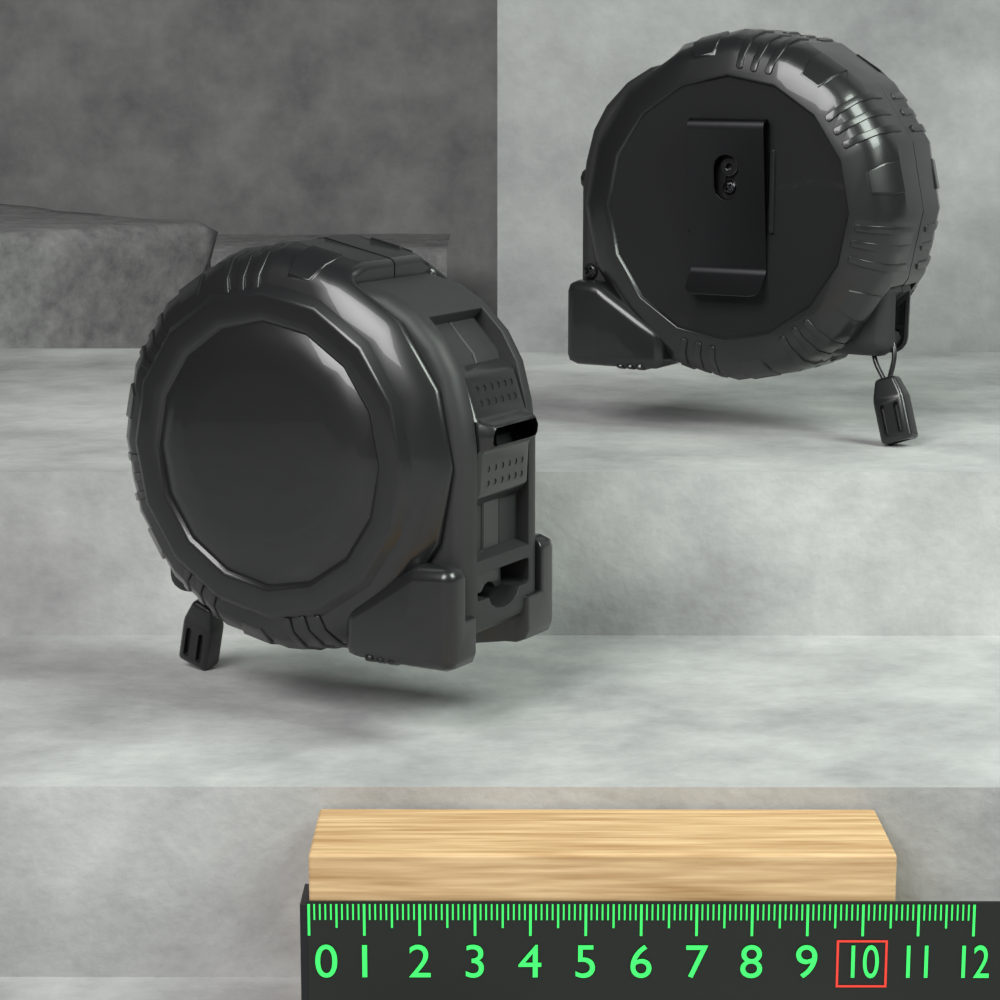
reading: 10.6 (no unit)
